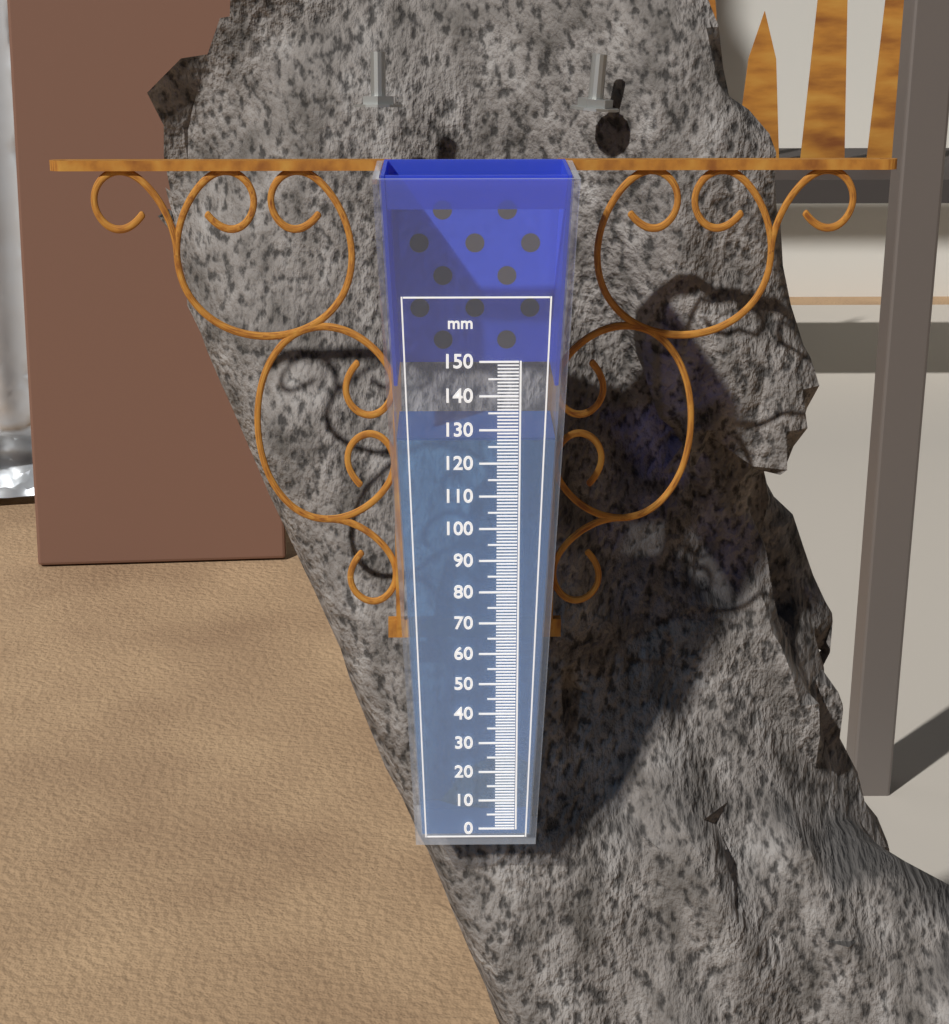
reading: 127 mm
